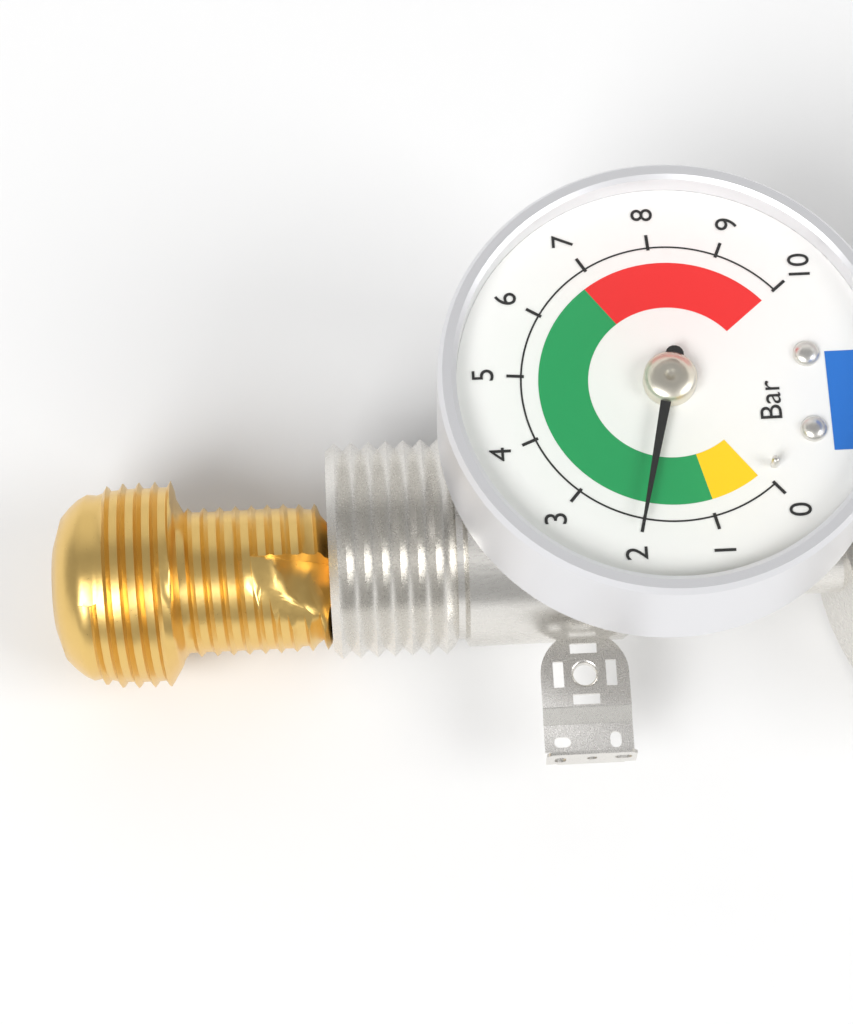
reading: 2 bar
